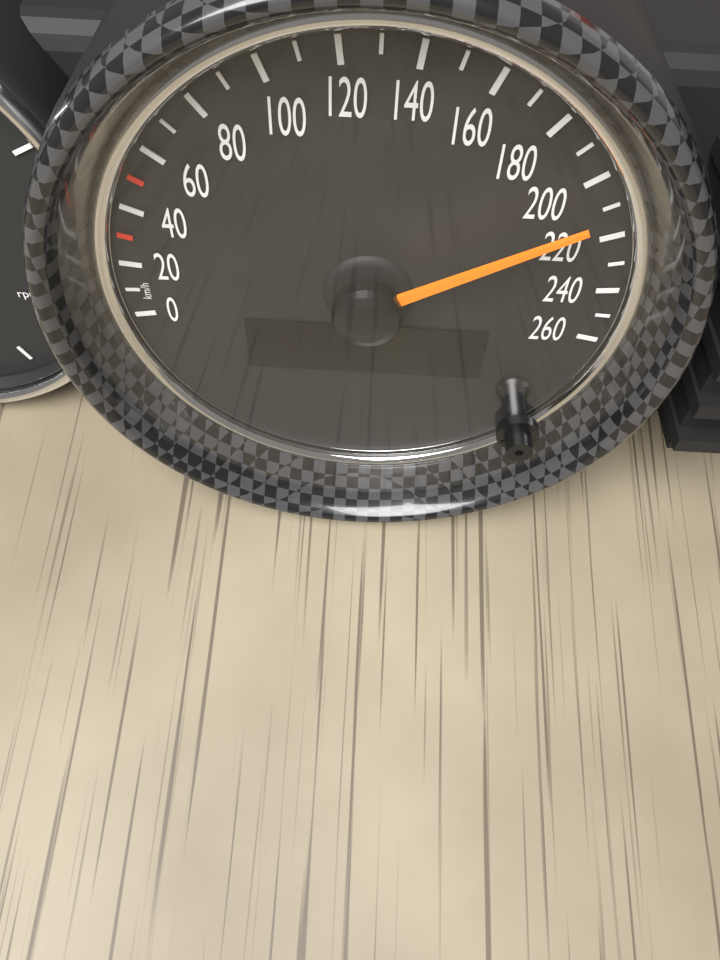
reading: 210 km/h
